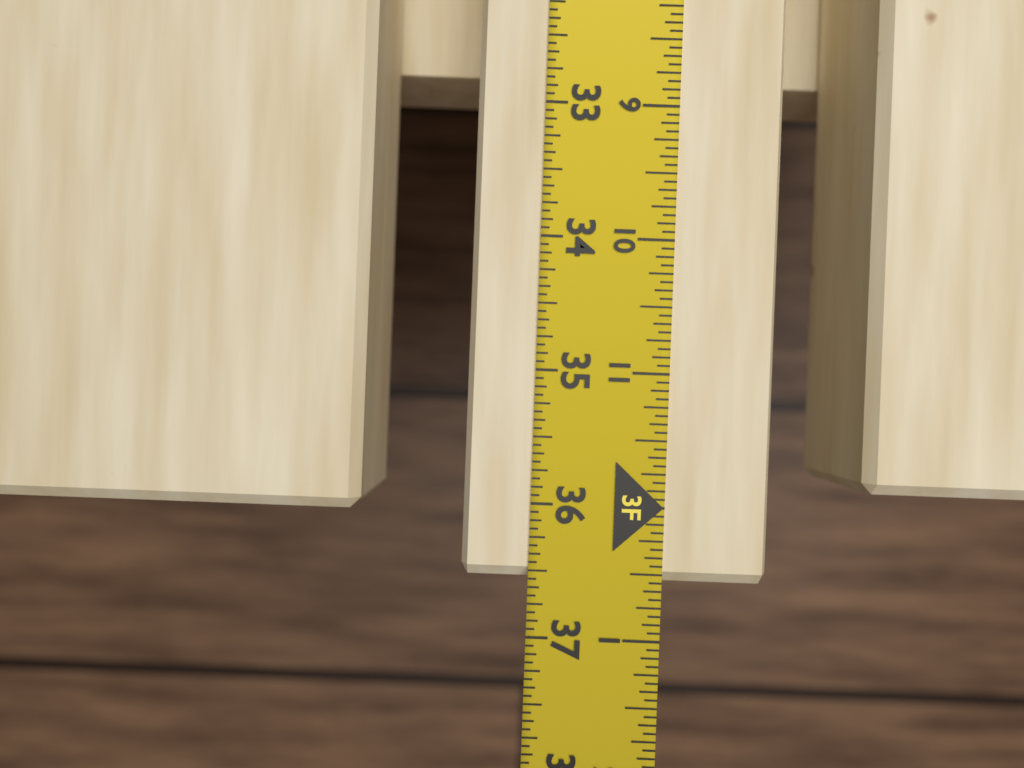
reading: 36.5625 in
